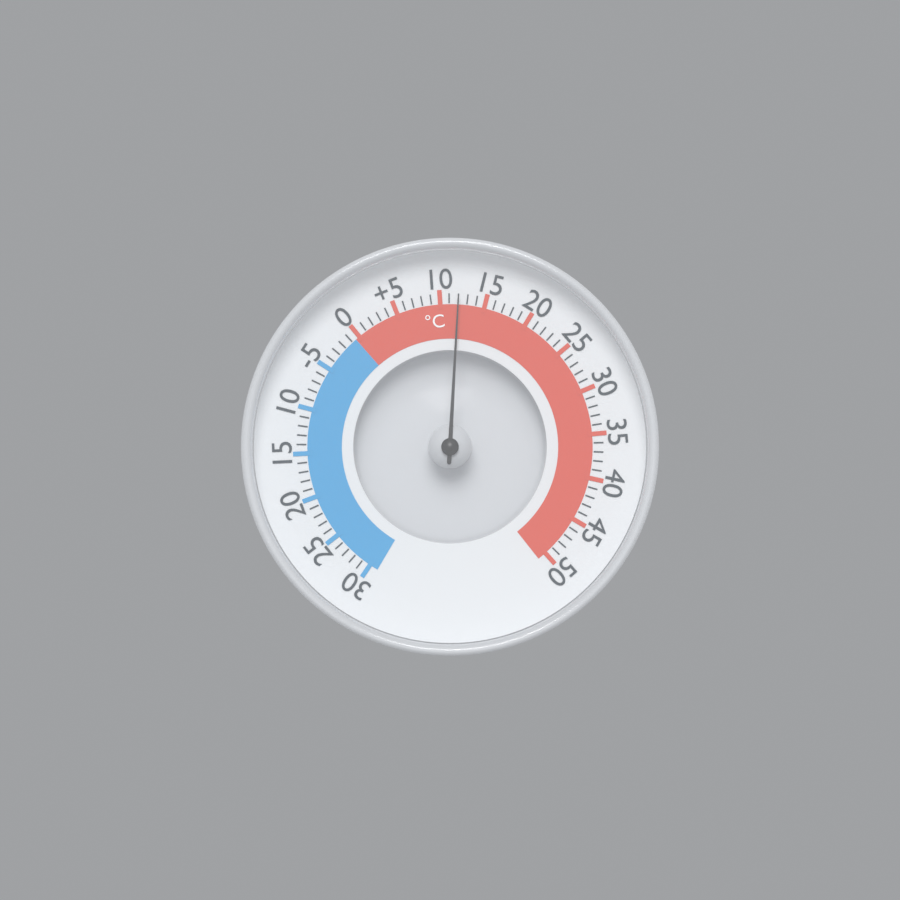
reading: 12 °C
